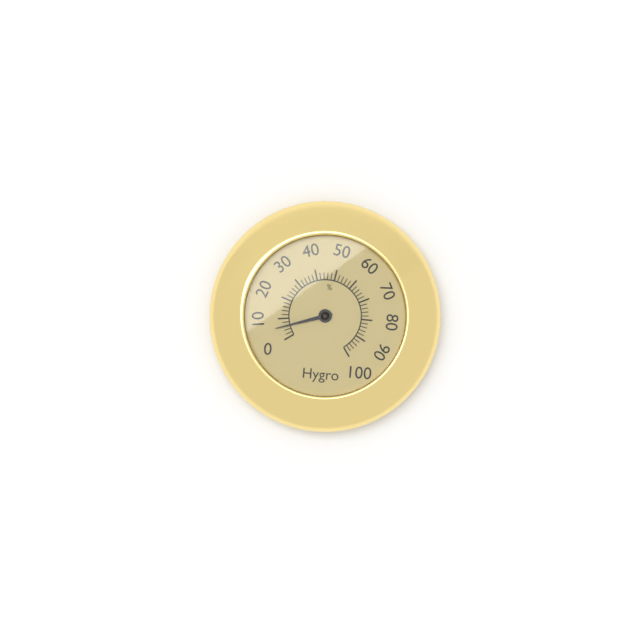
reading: 6 %
